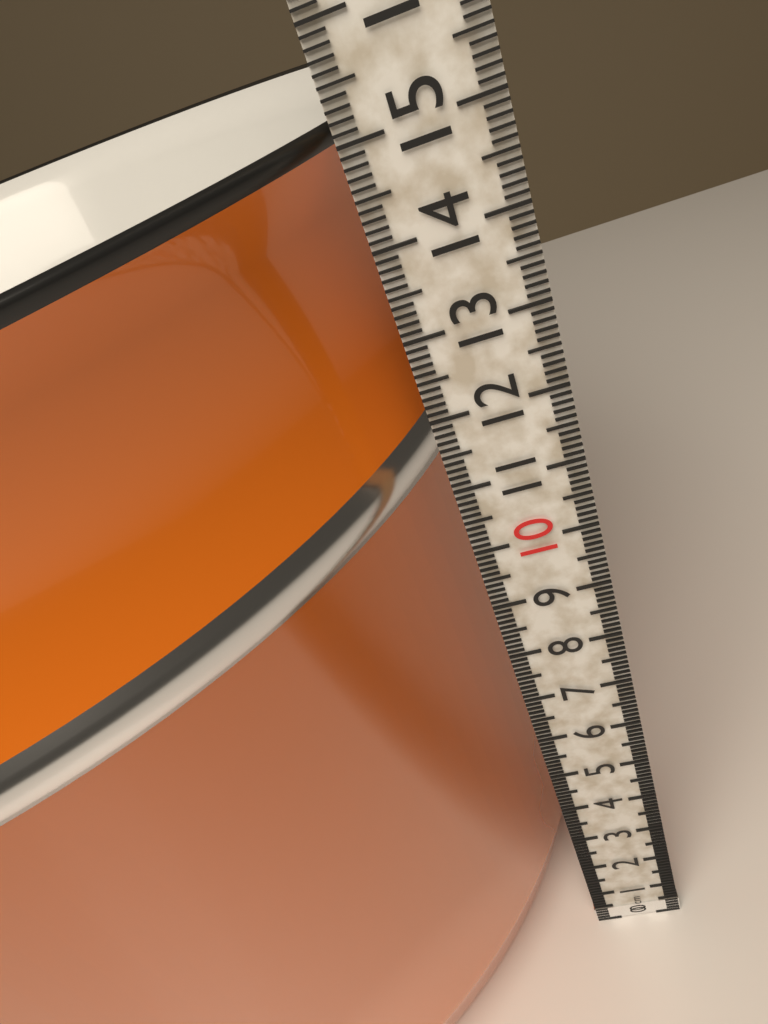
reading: 15.2 cm
